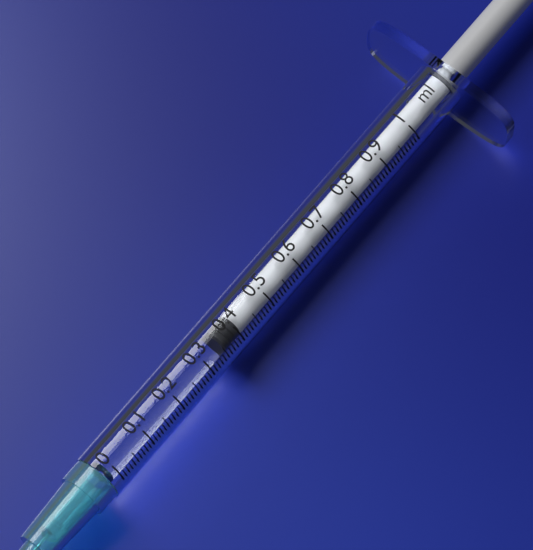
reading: 0.36 ml
